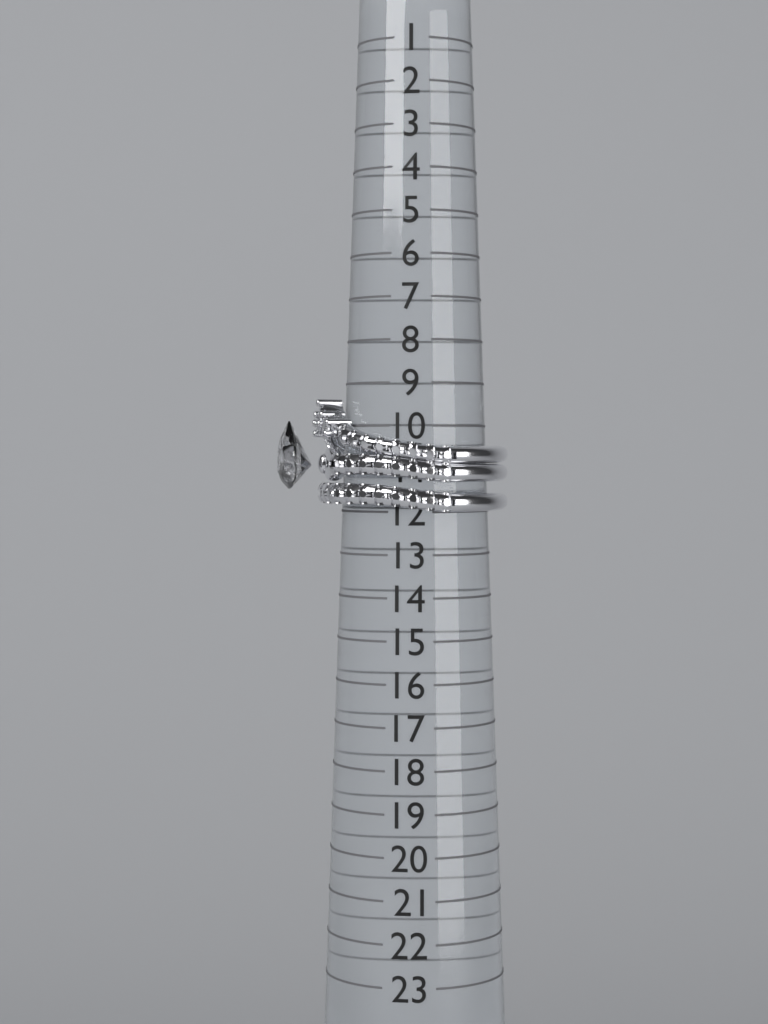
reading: 12 (no unit)
